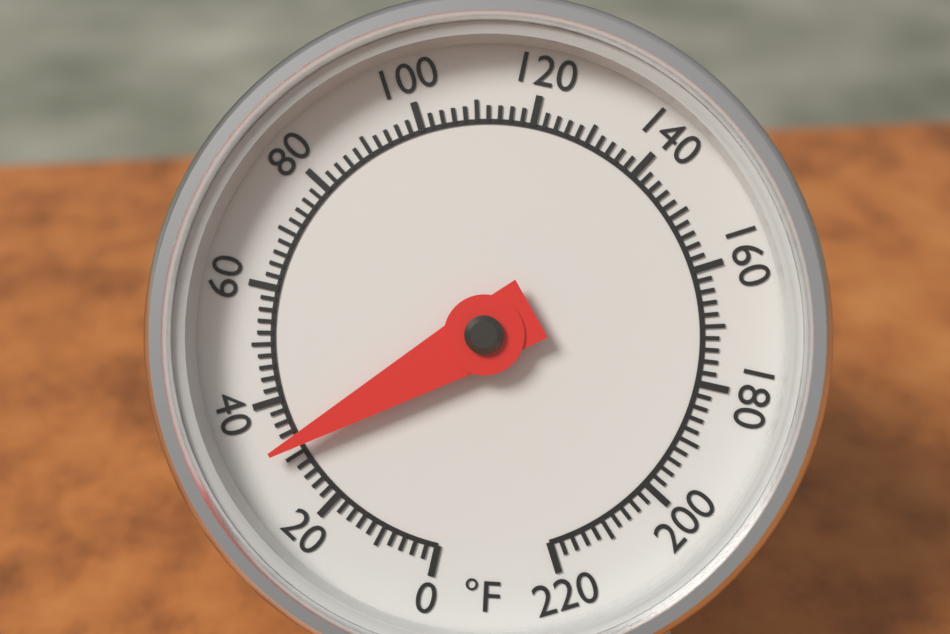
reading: 32 °F
